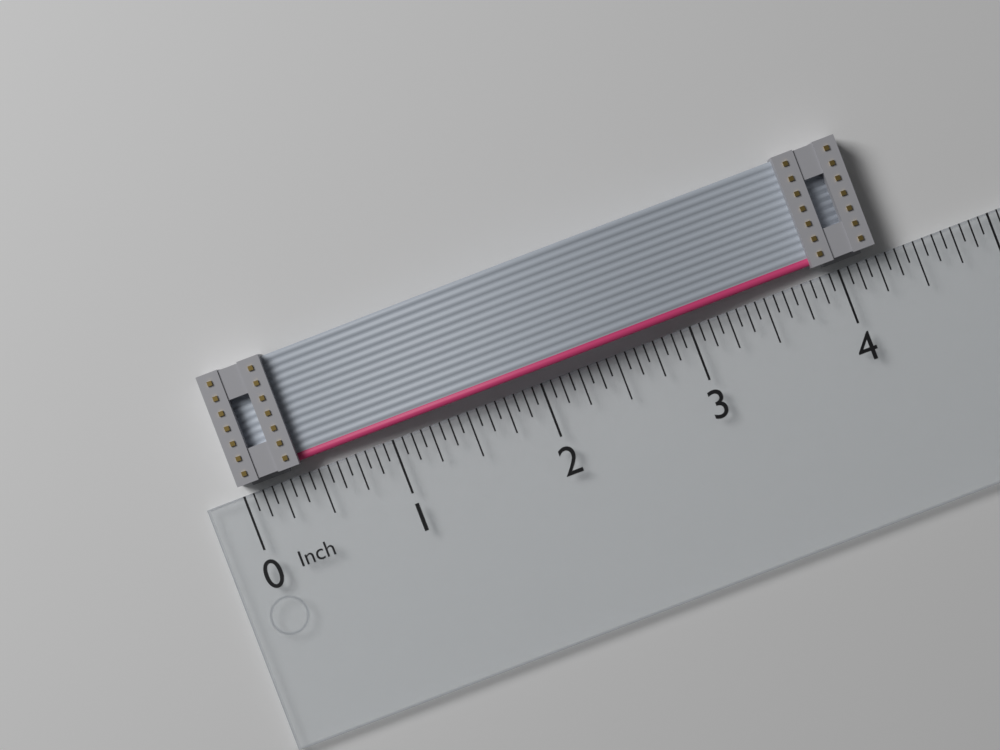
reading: 4.2500 in
